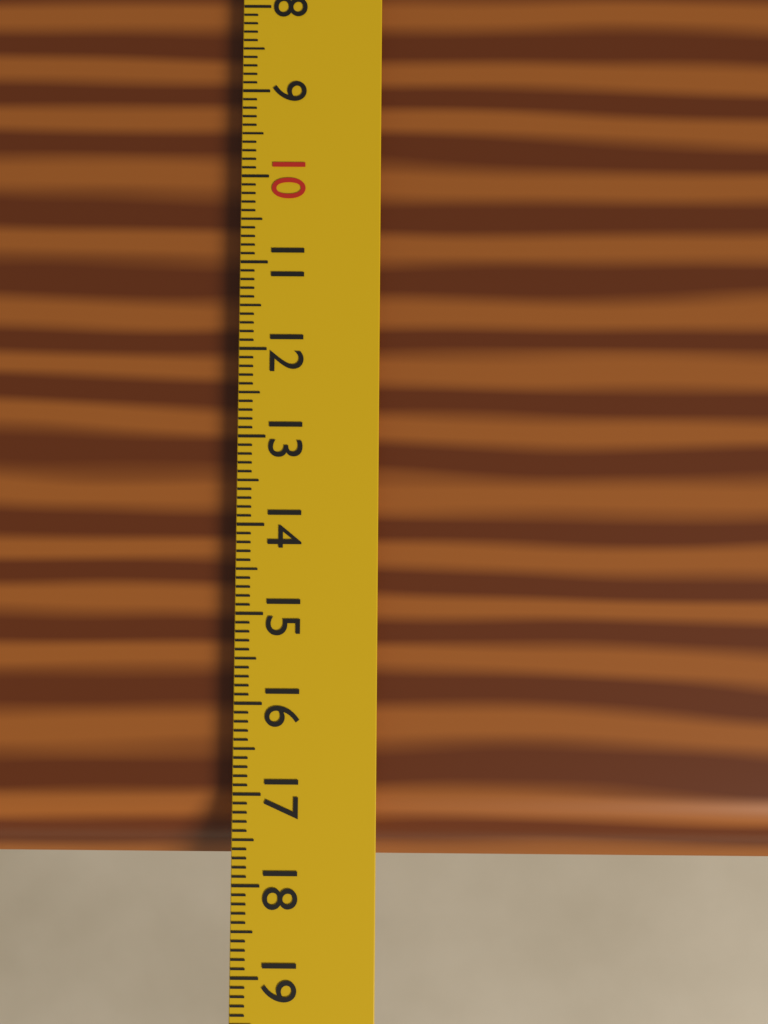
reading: 17.8 cm
